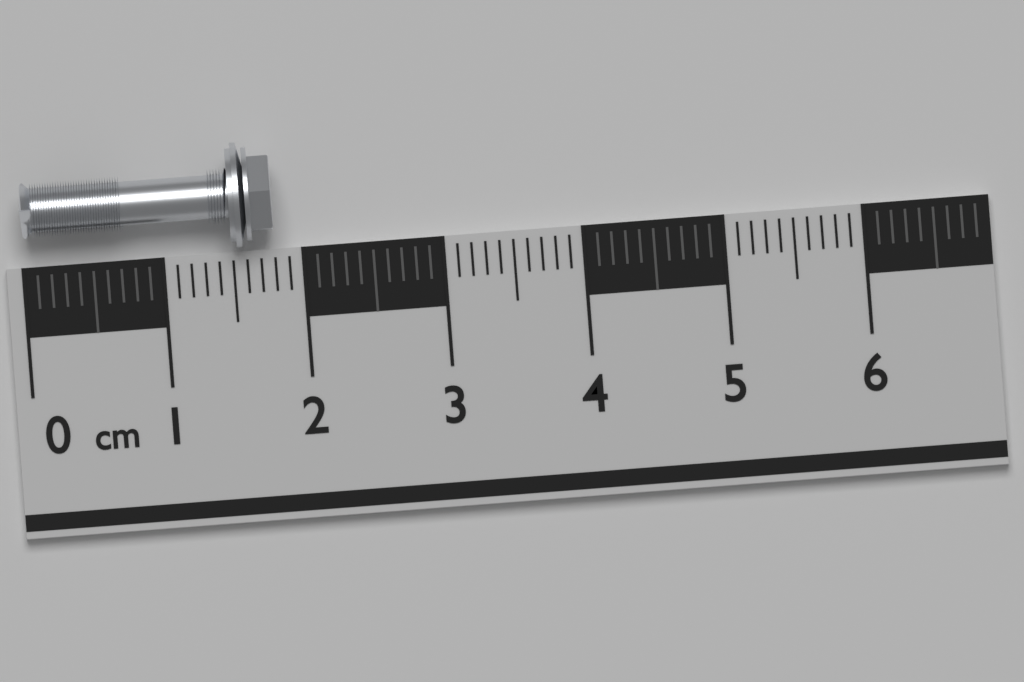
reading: 1.8 cm
